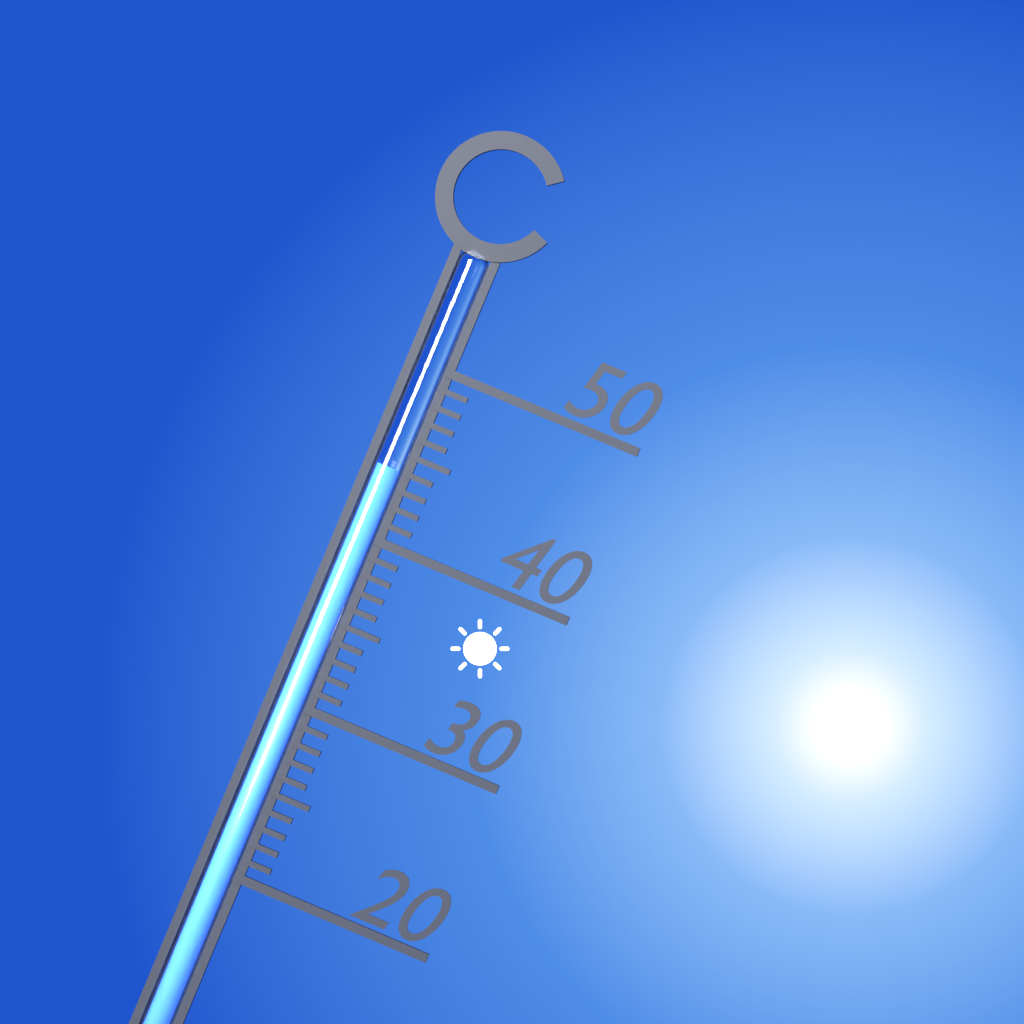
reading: 44 °C
